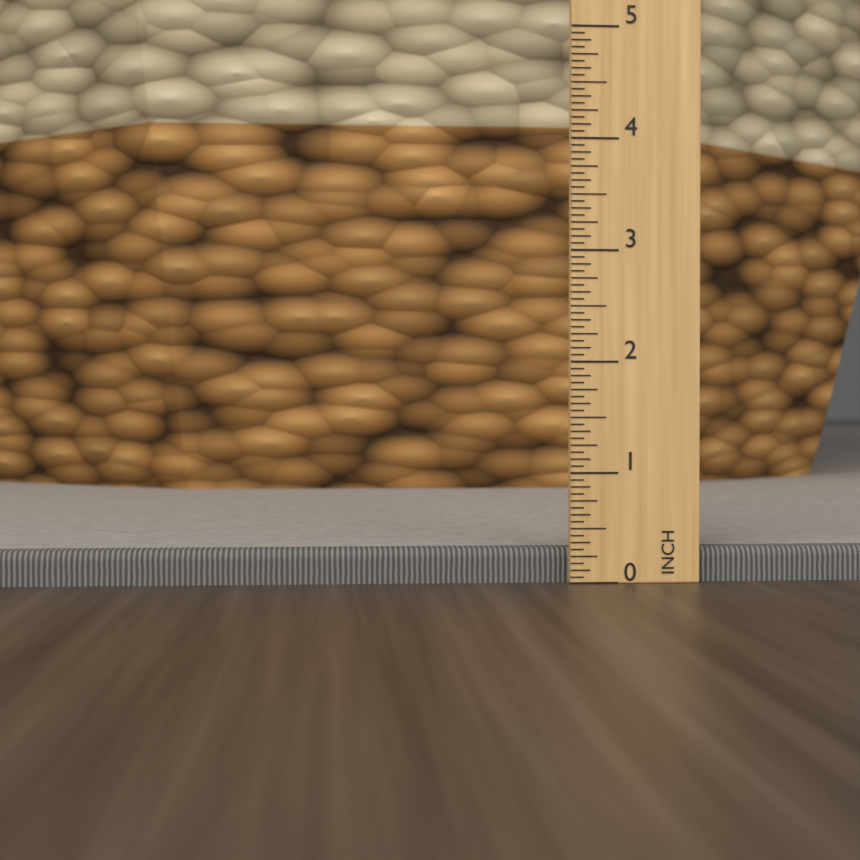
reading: 0.3125 in
